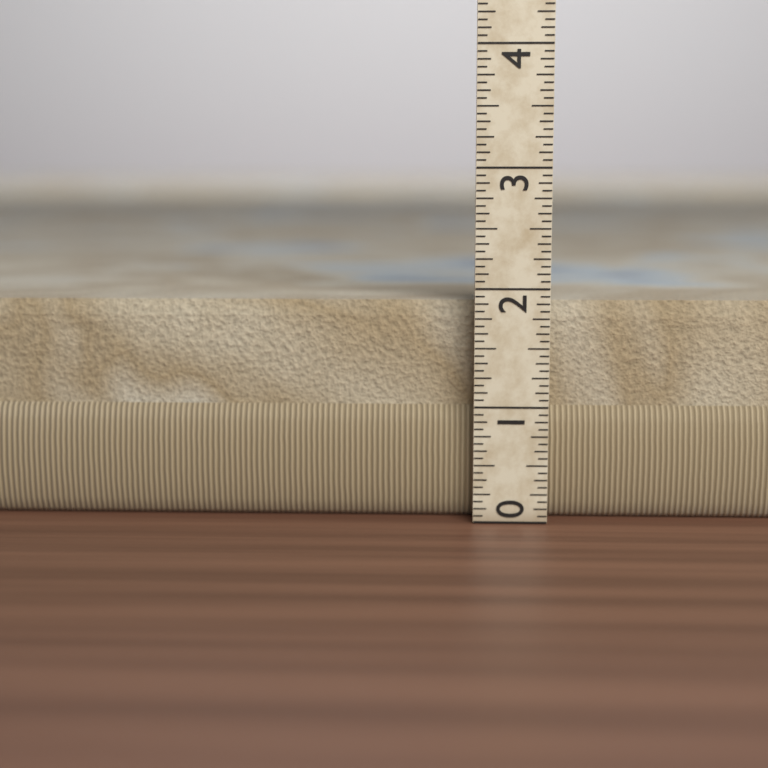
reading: 1.8750 (no unit)
